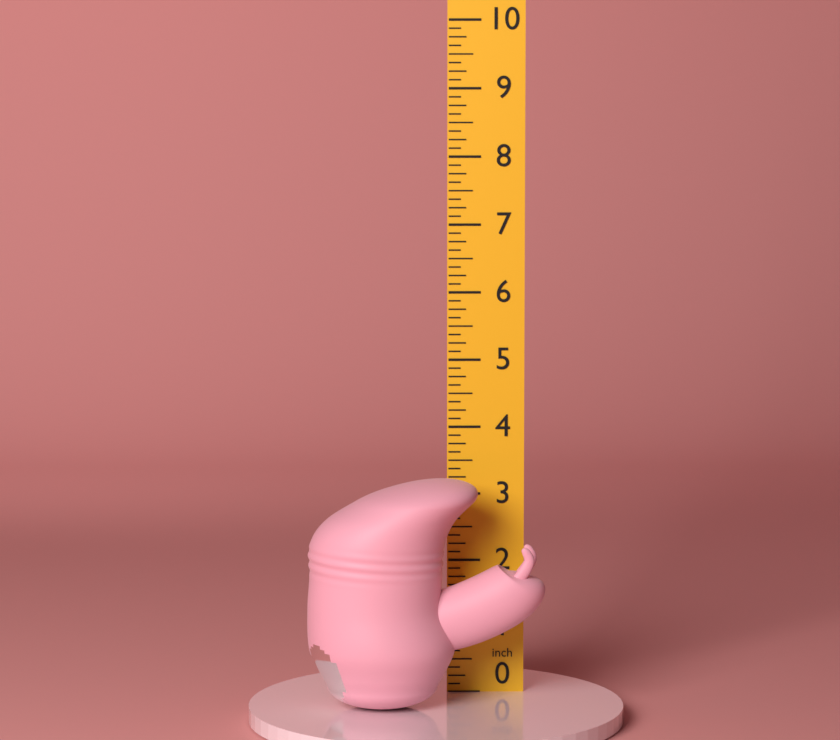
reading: 3.375 in
